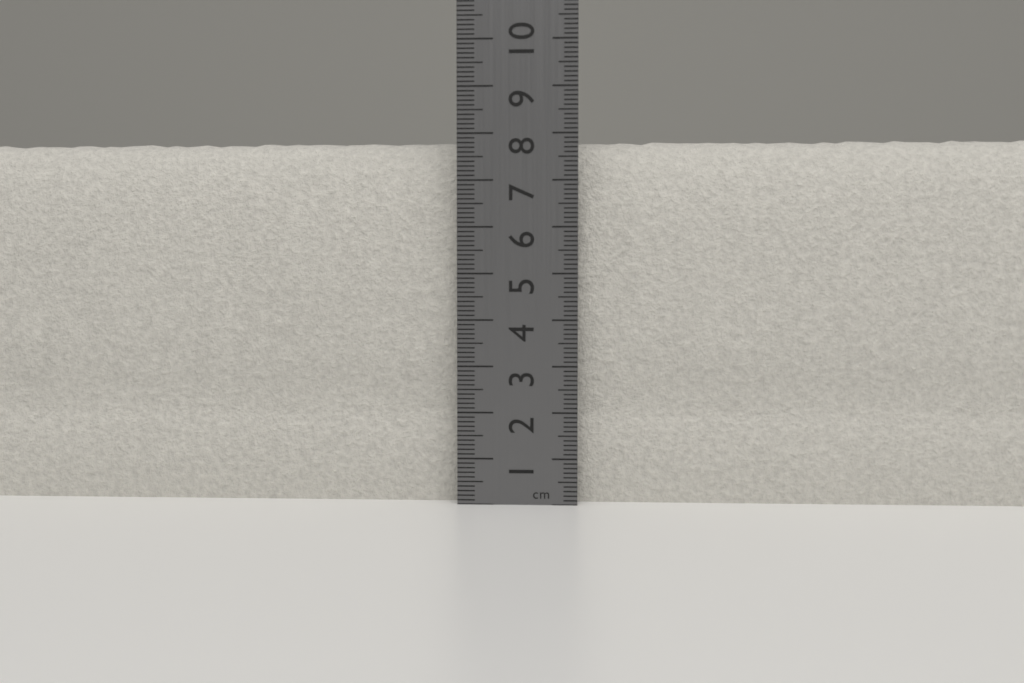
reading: 7.9 cm
